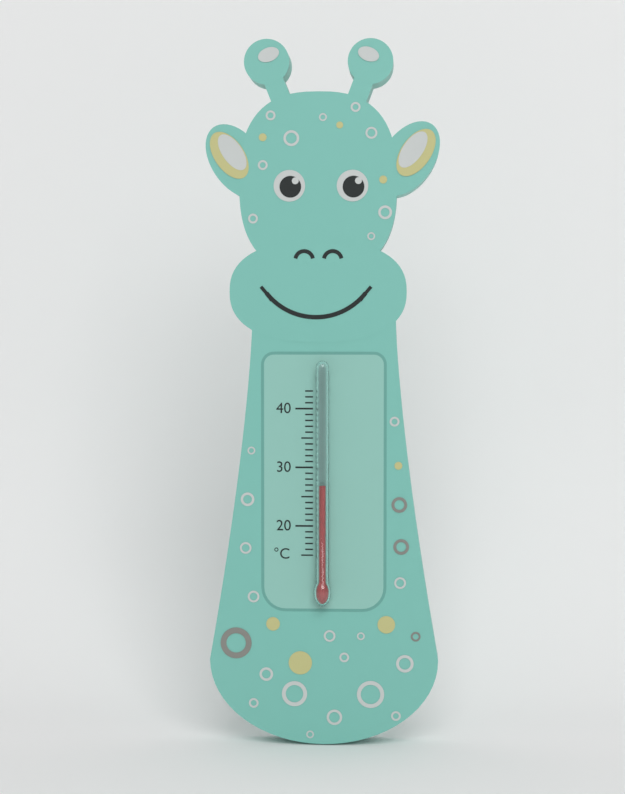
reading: 27 °C
